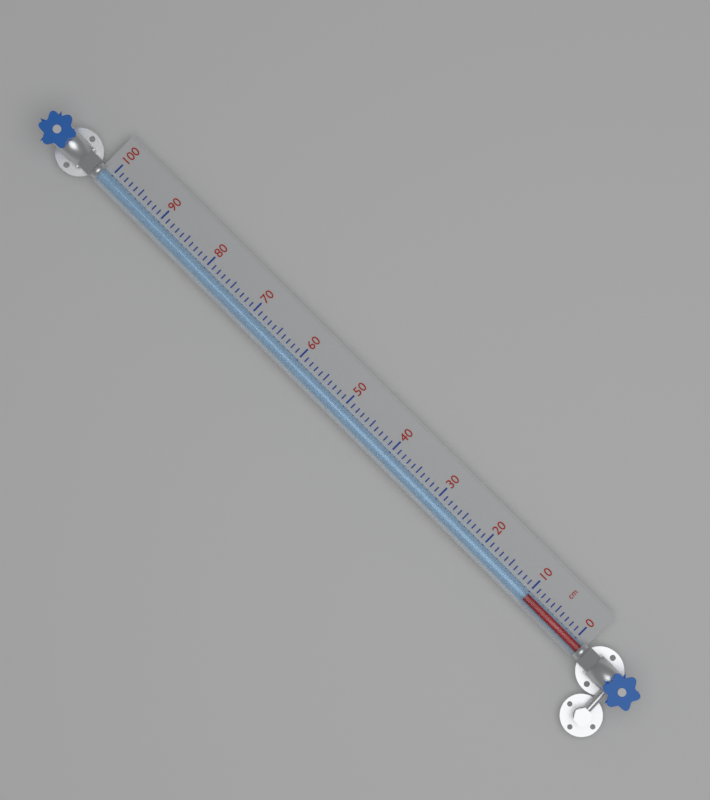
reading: 10 cm
